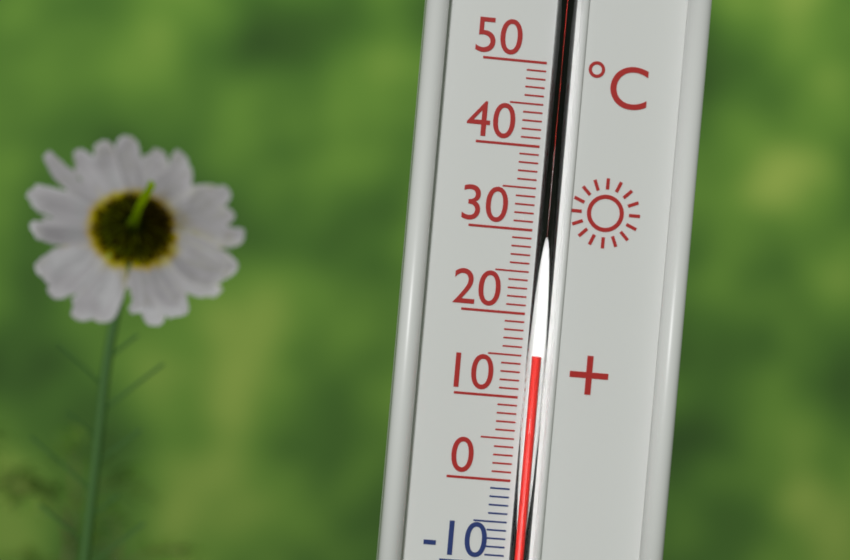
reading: 15 °C
